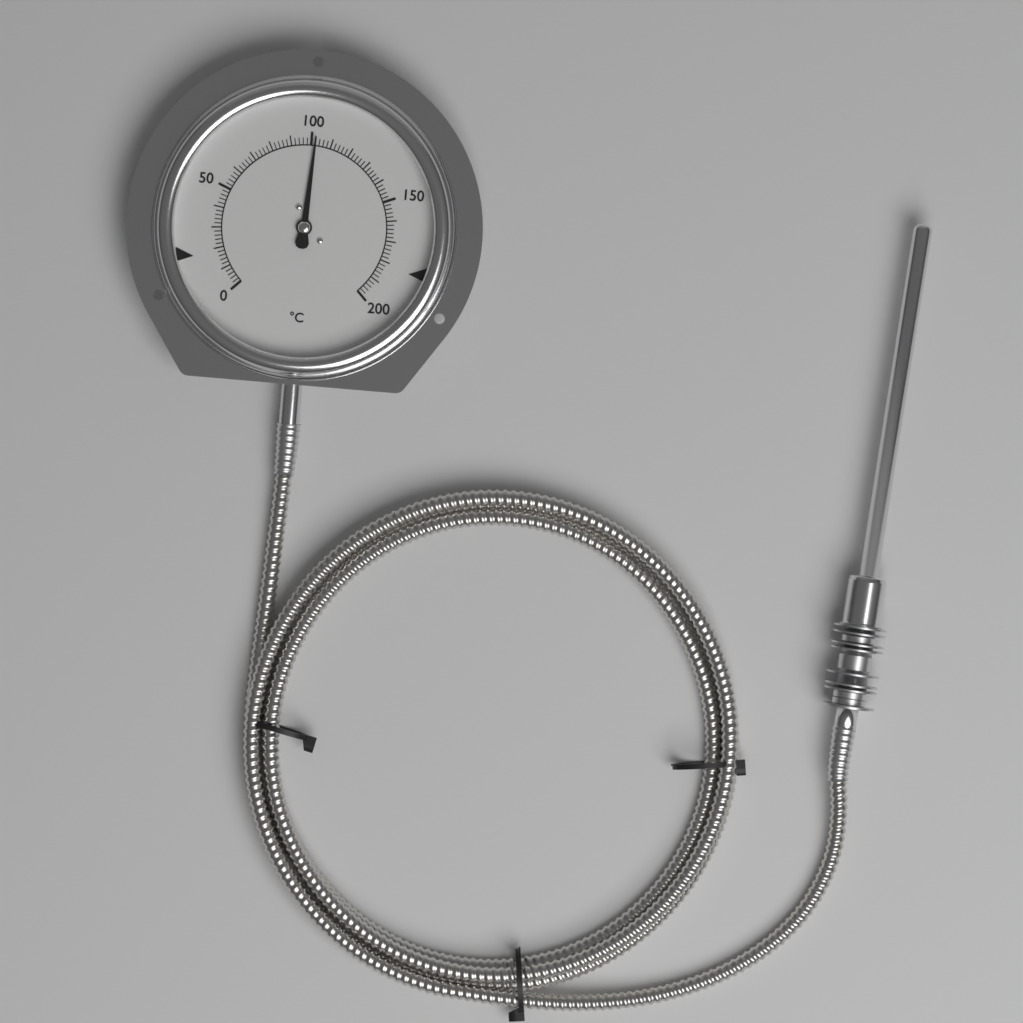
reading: 102 °C
